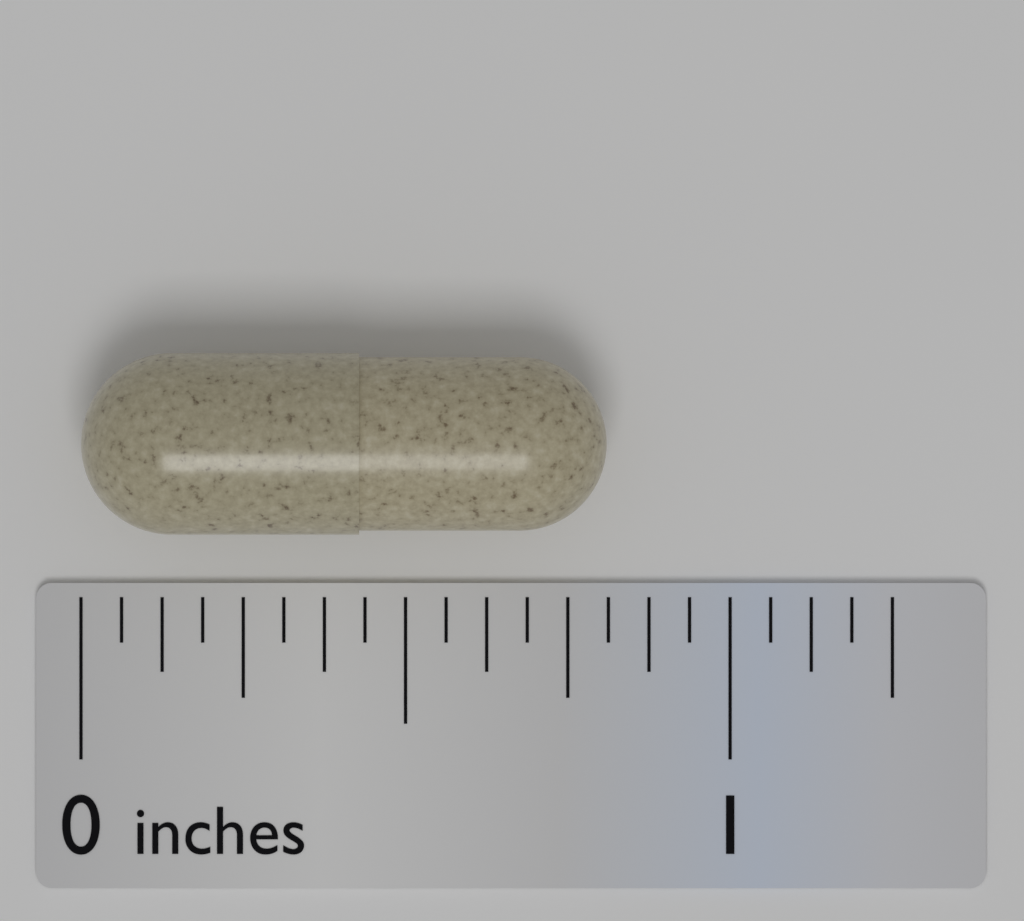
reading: 0.8100 in
